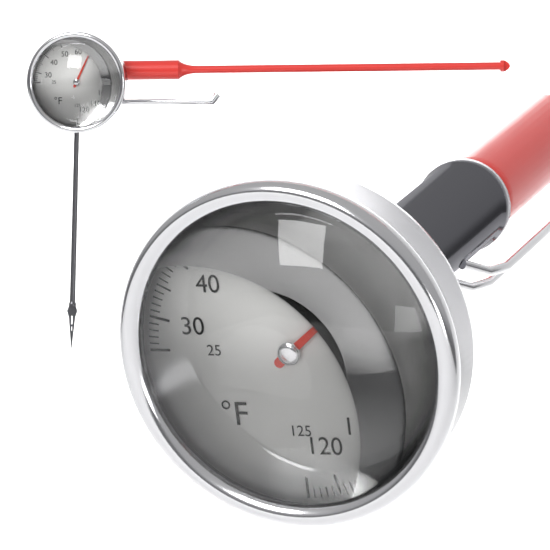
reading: 77 °F
